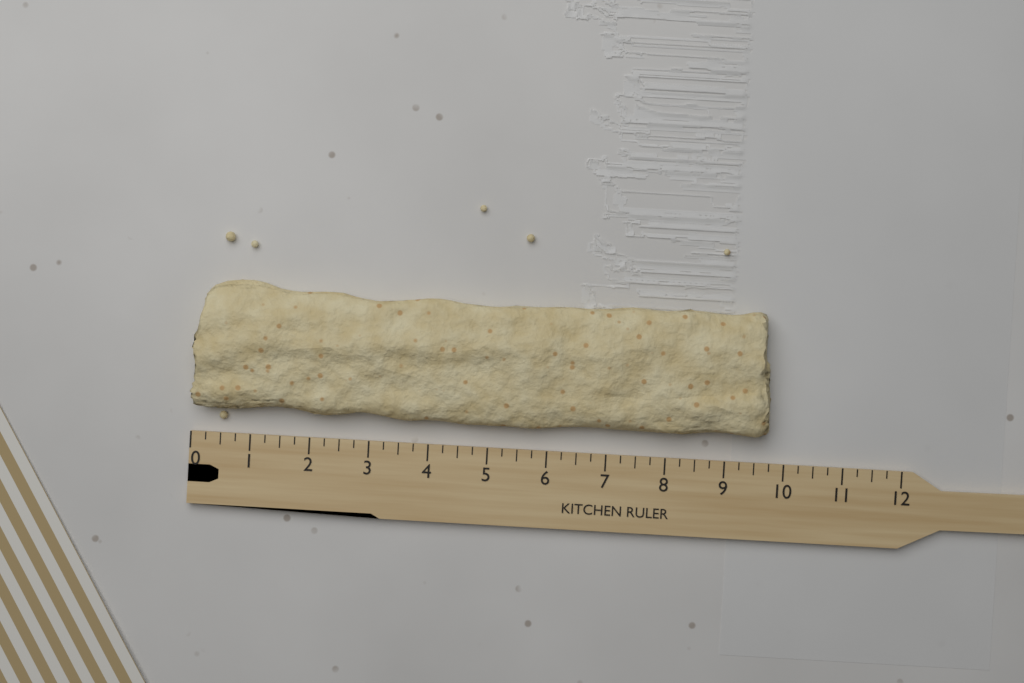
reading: 9.75 (no unit)
